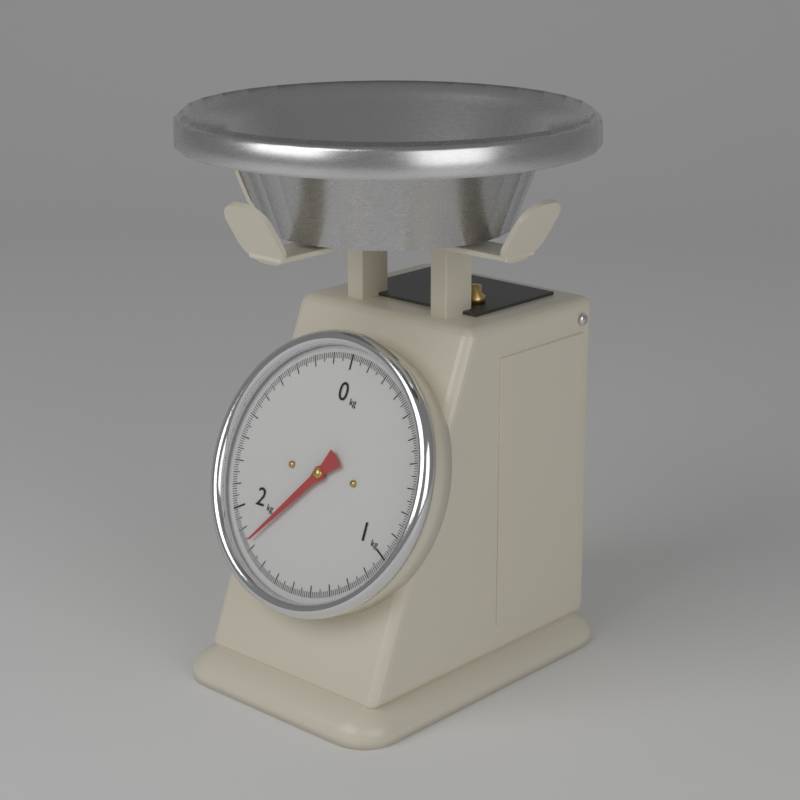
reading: 1.83 kg
